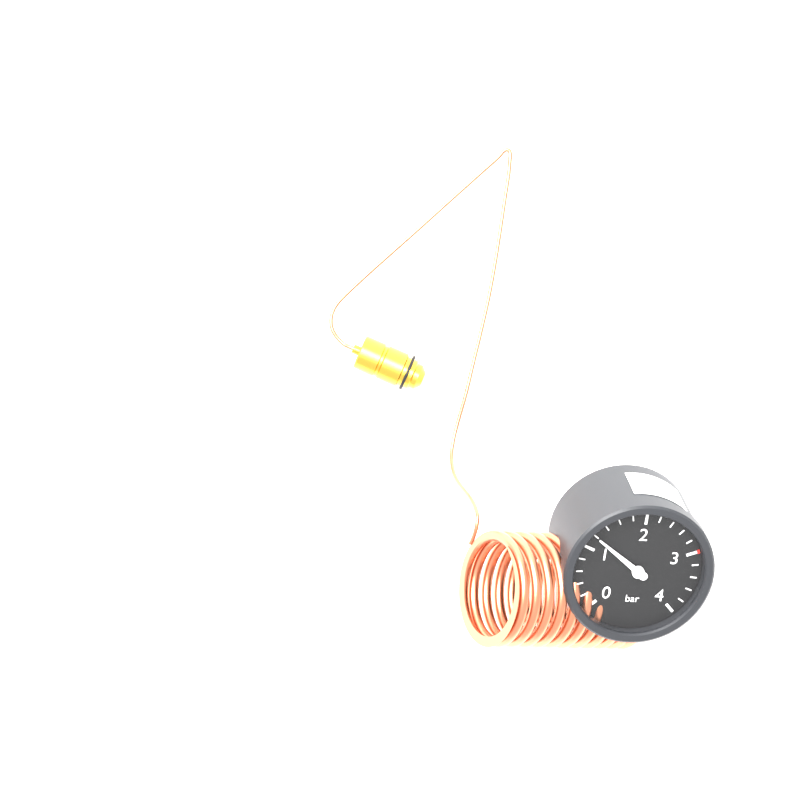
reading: 1.2 bar
